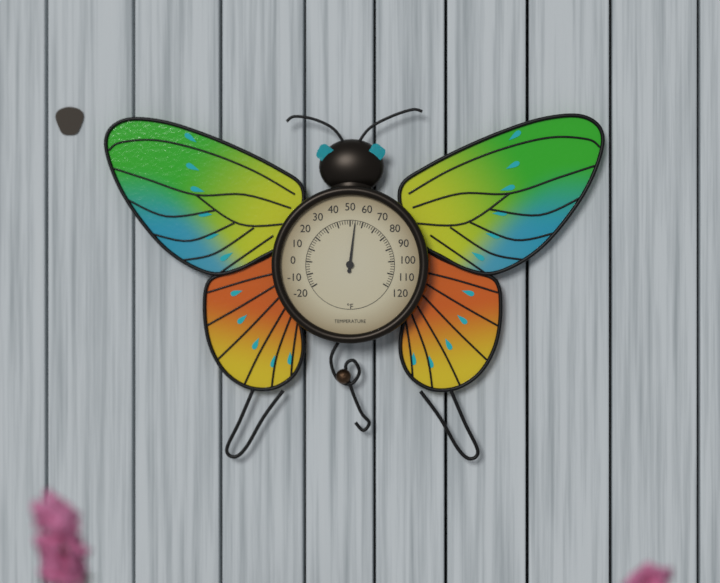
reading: 54 °F
